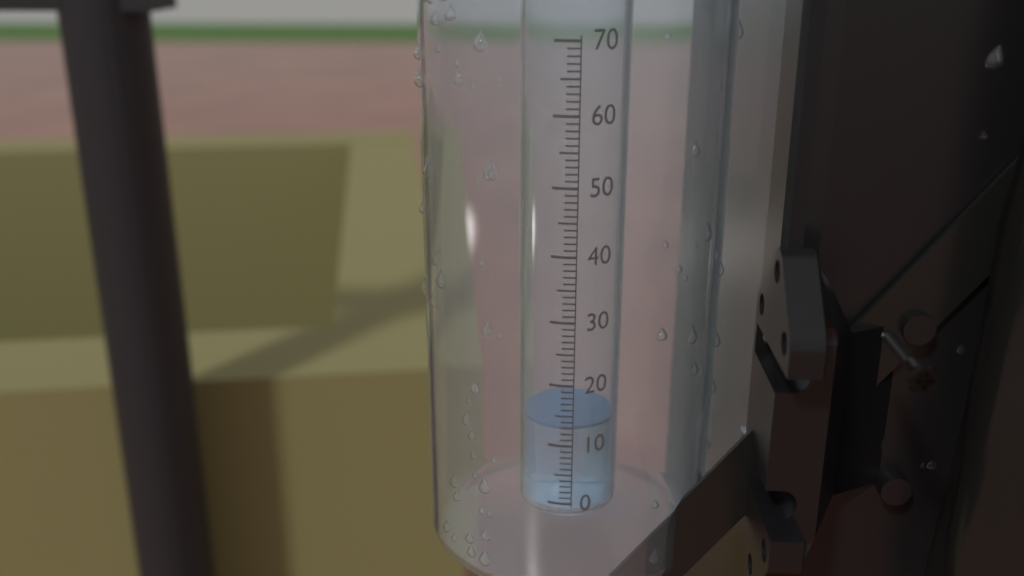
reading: 13 (no unit)
